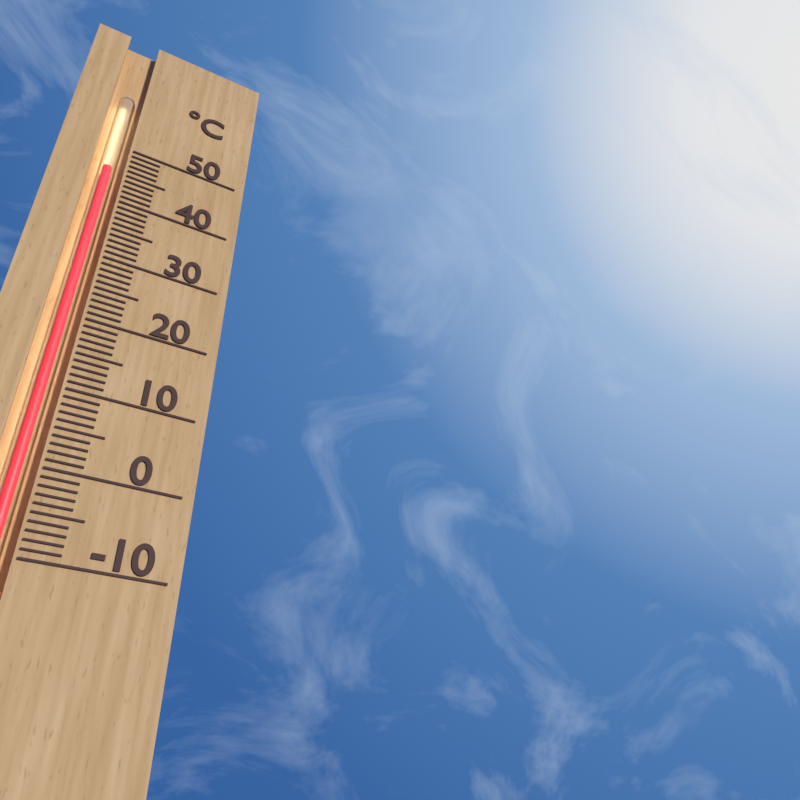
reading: 46 °C
